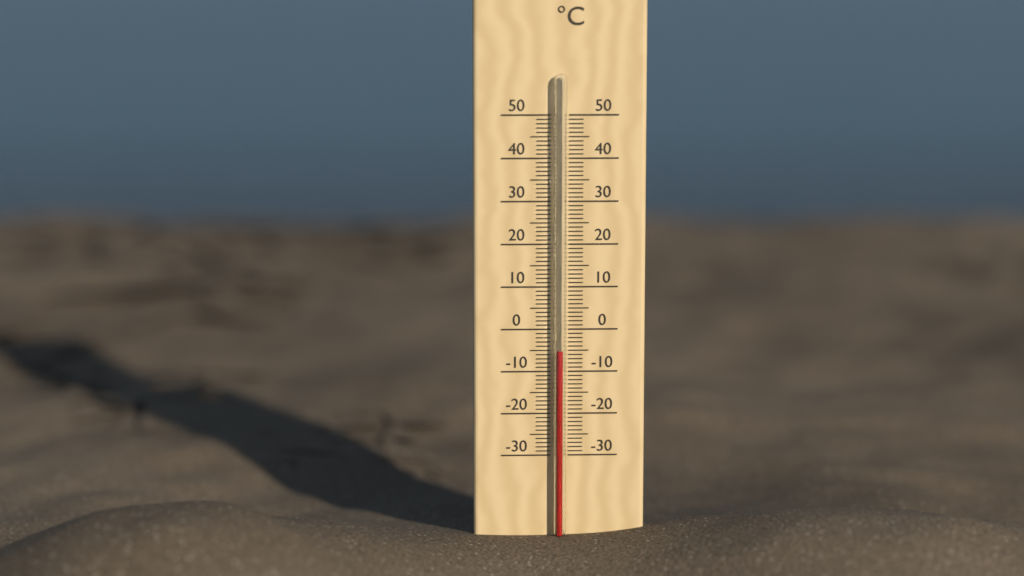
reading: -5 °C
